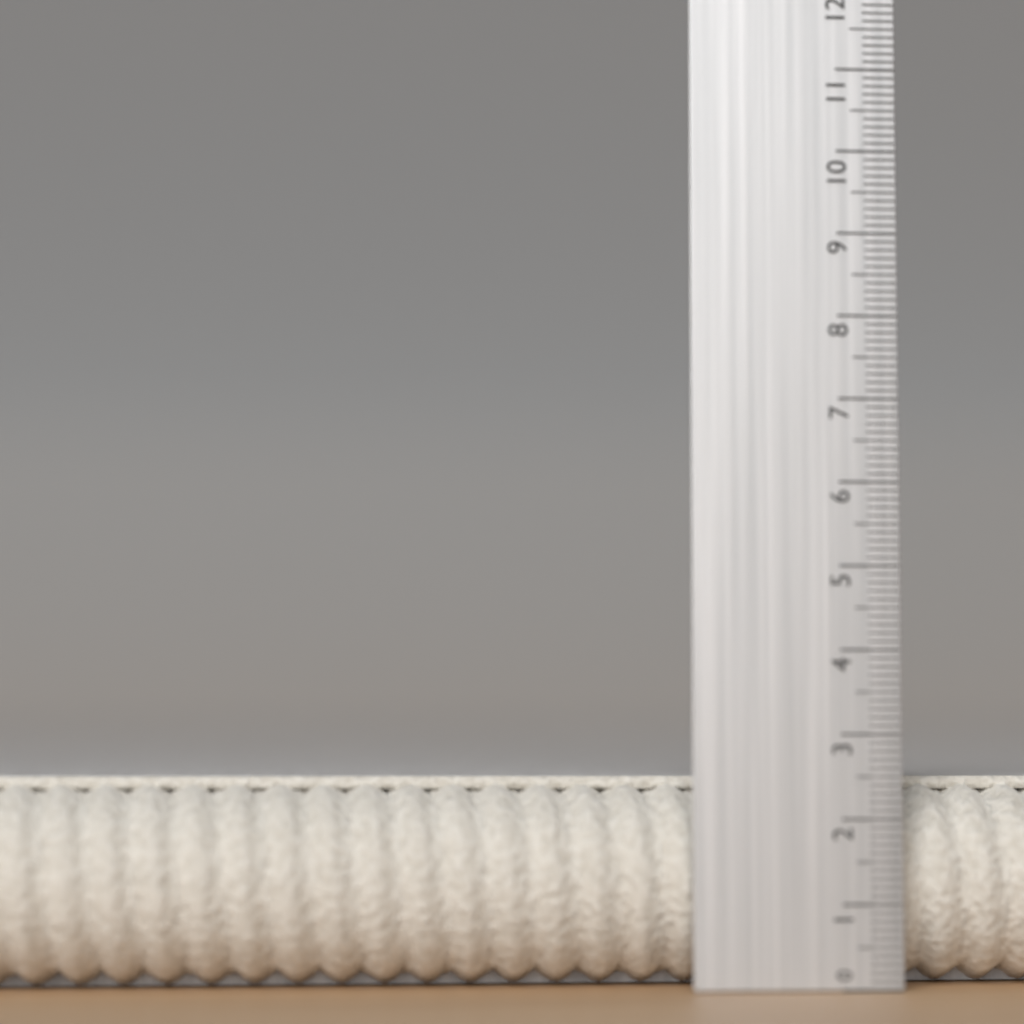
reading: 2.5 (no unit)
